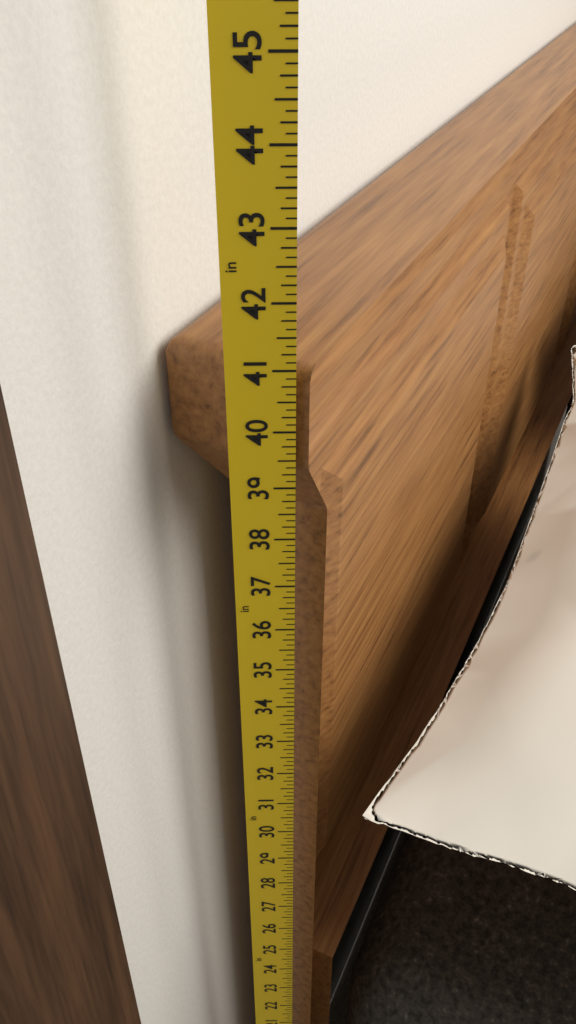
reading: 41.000 in
